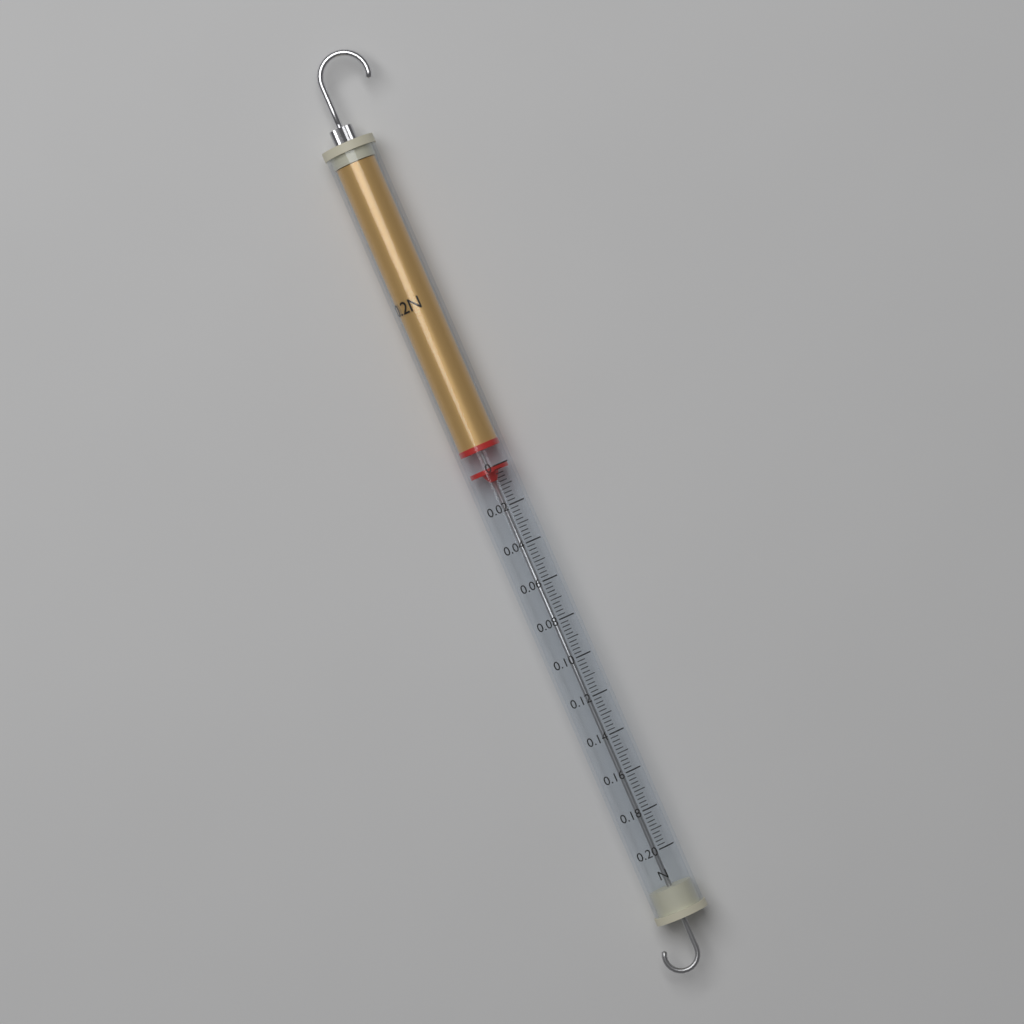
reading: 0.000 N
